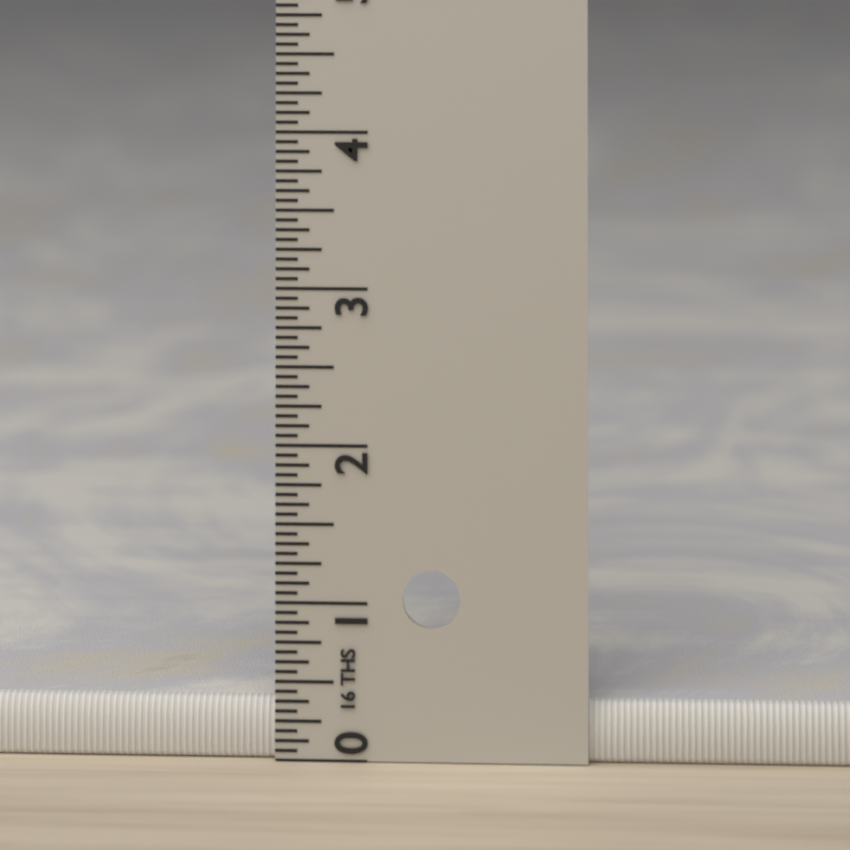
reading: 0.3750 in
